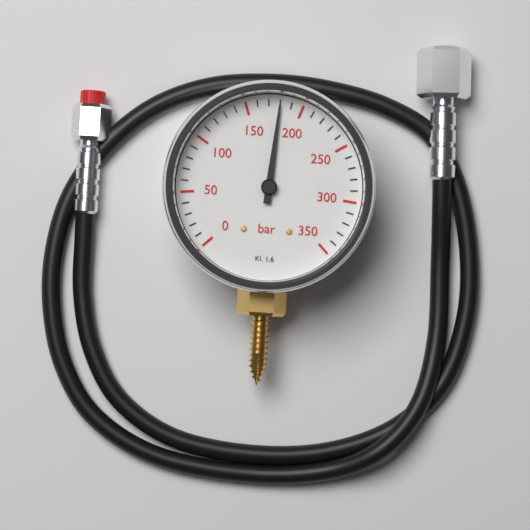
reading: 180 bar
